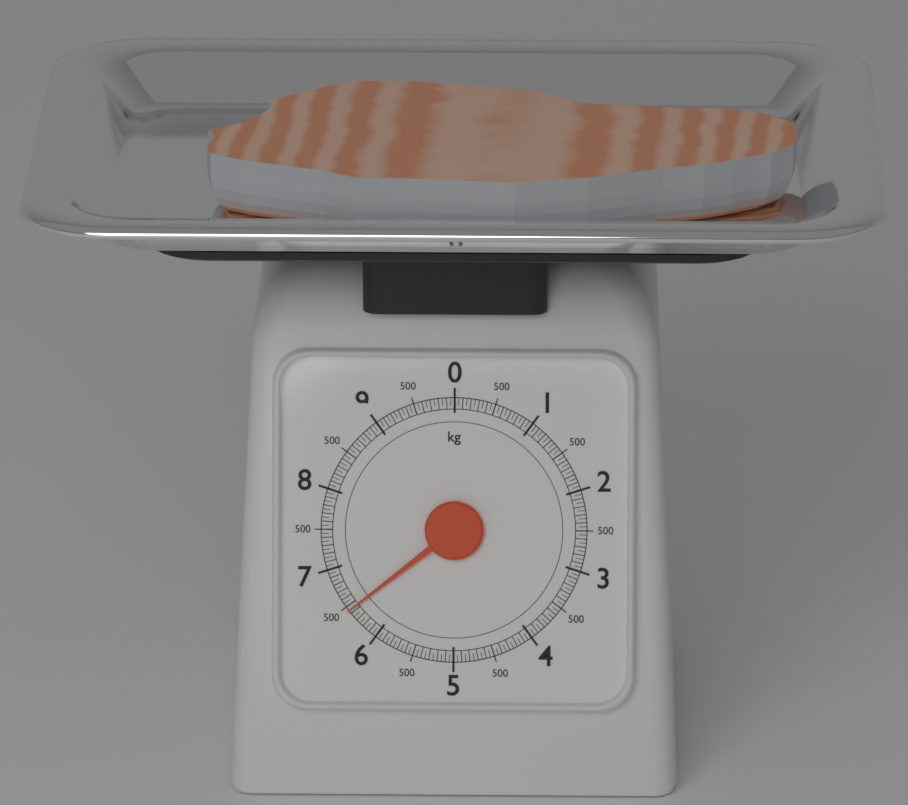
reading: 6.45 kg
